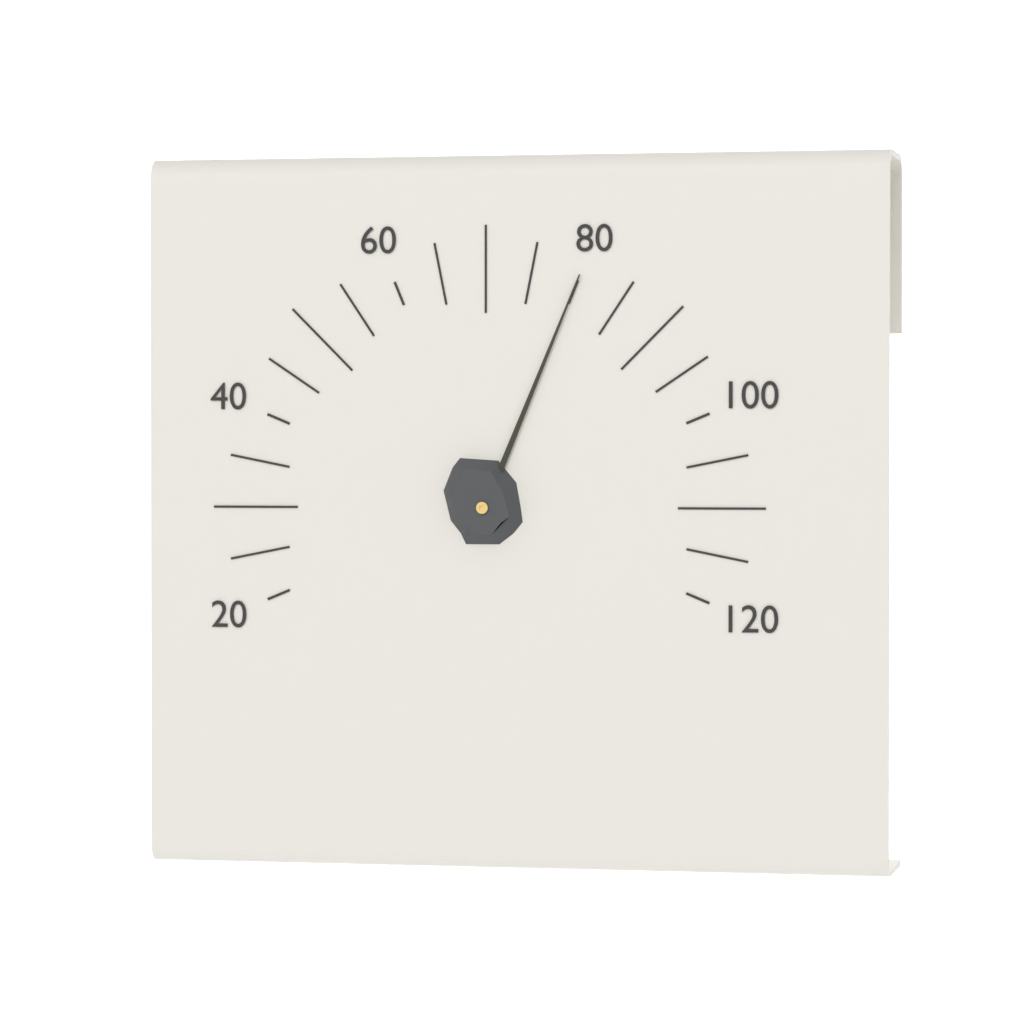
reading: 80 (no unit)
